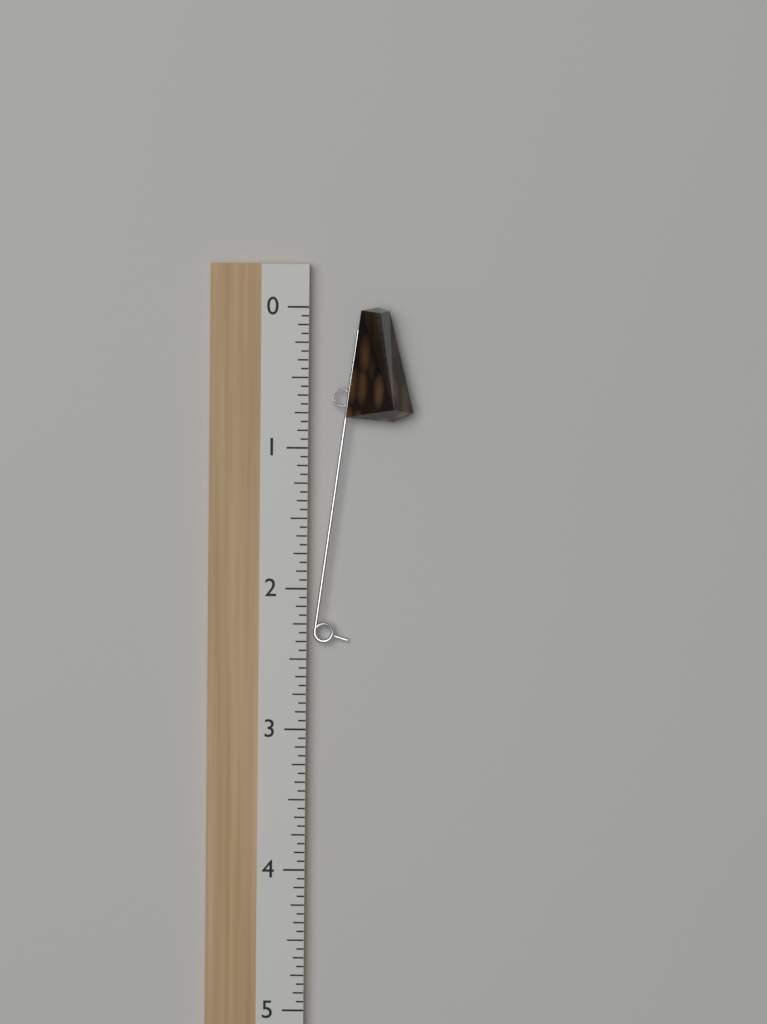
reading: 0.8125 (no unit)
